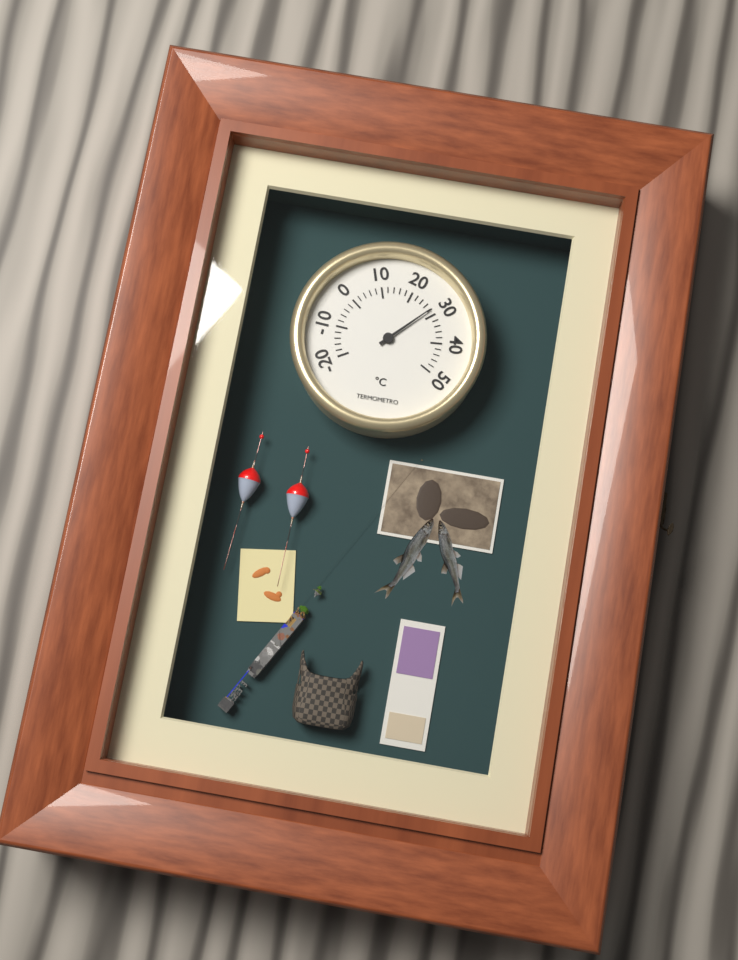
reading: 28 °C
